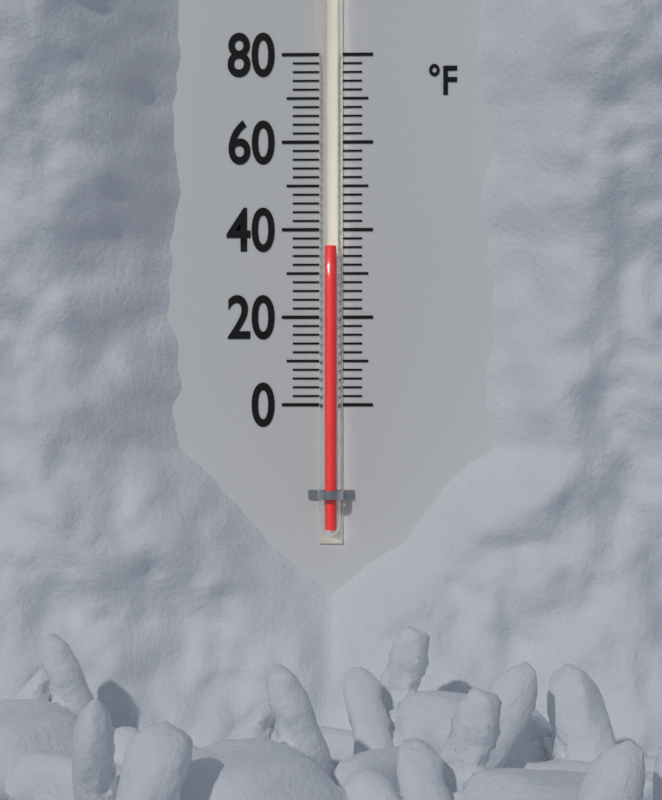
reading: 36 °F
